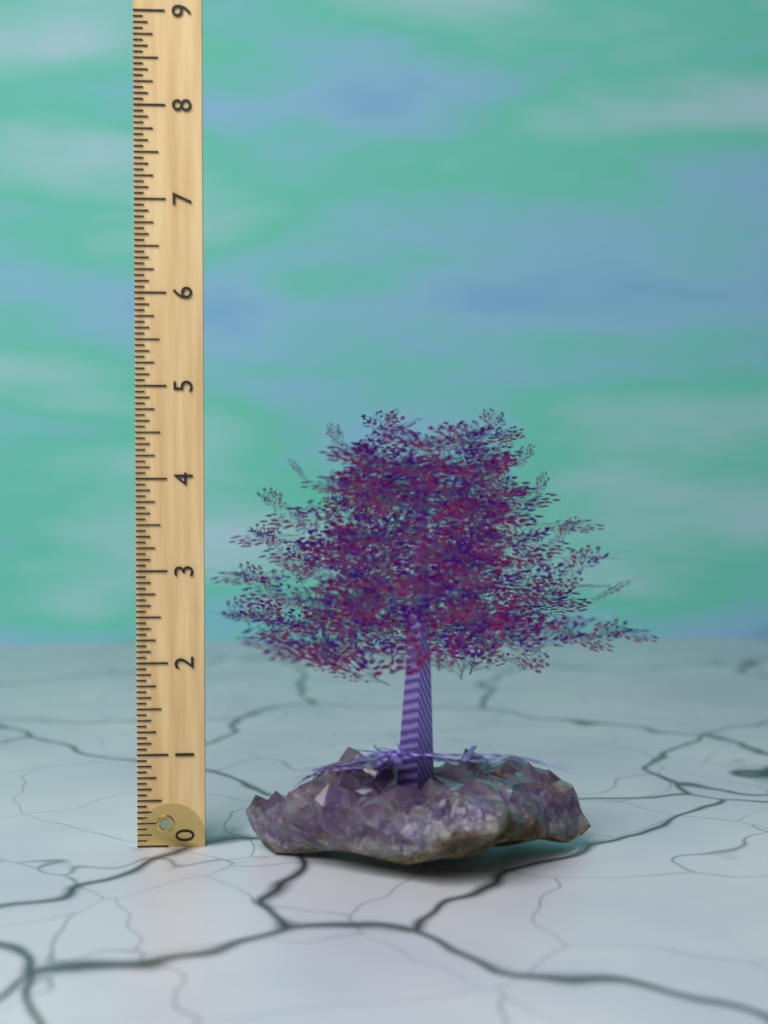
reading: 4.7500 (no unit)
